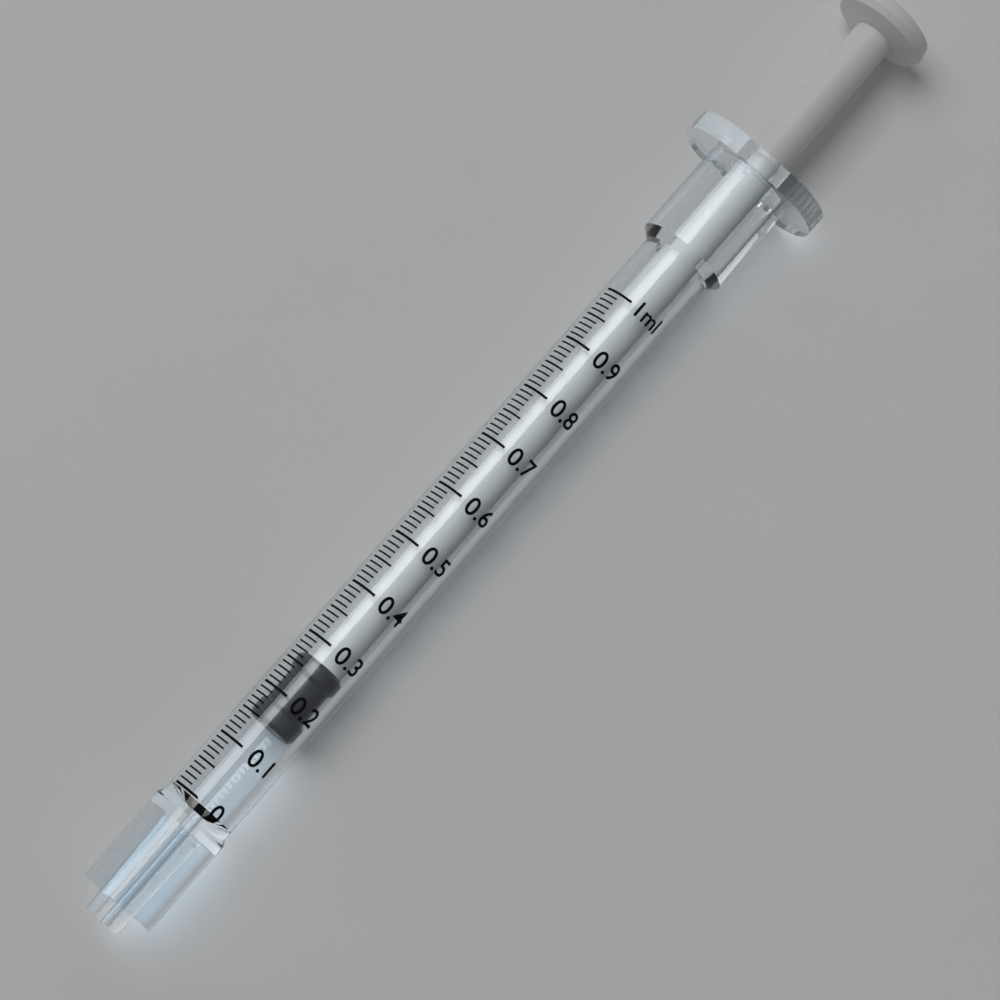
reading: 0.15 ml
